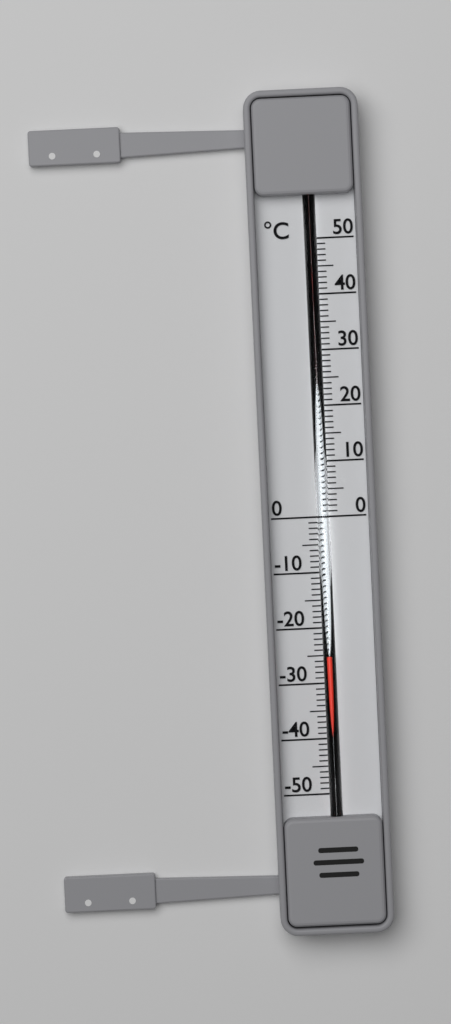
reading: -25 °C
